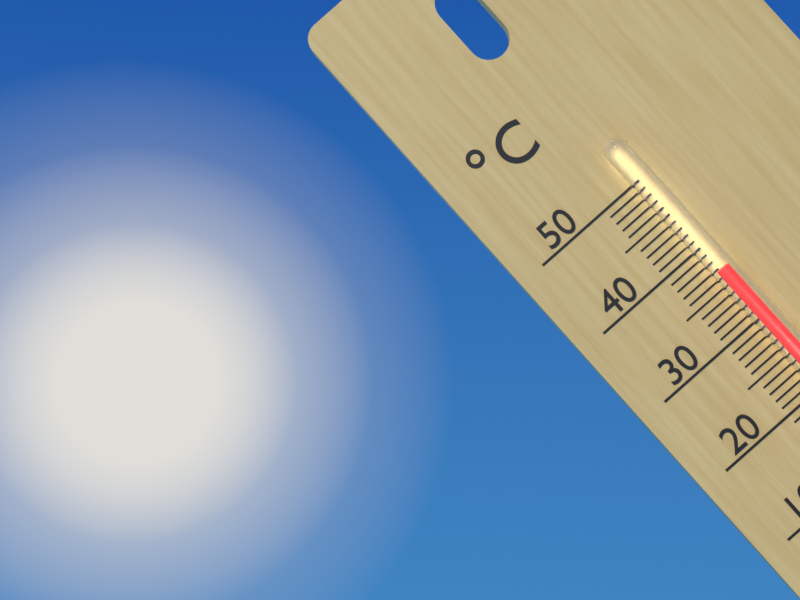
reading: 37 °C
